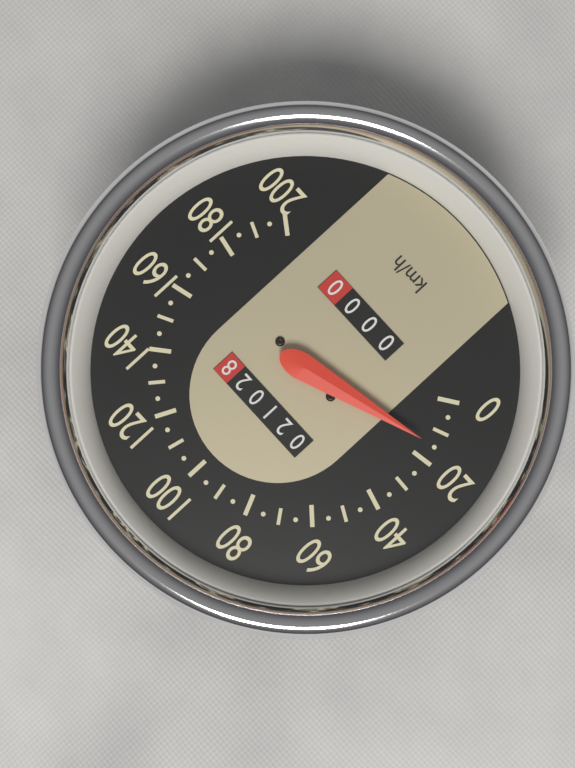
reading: 15 km/h
